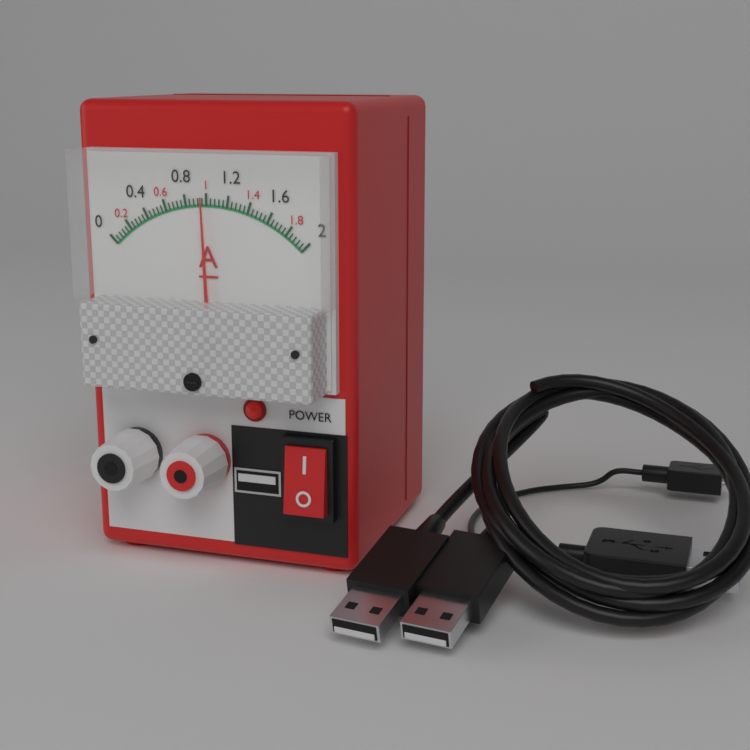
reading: 0.96 A
